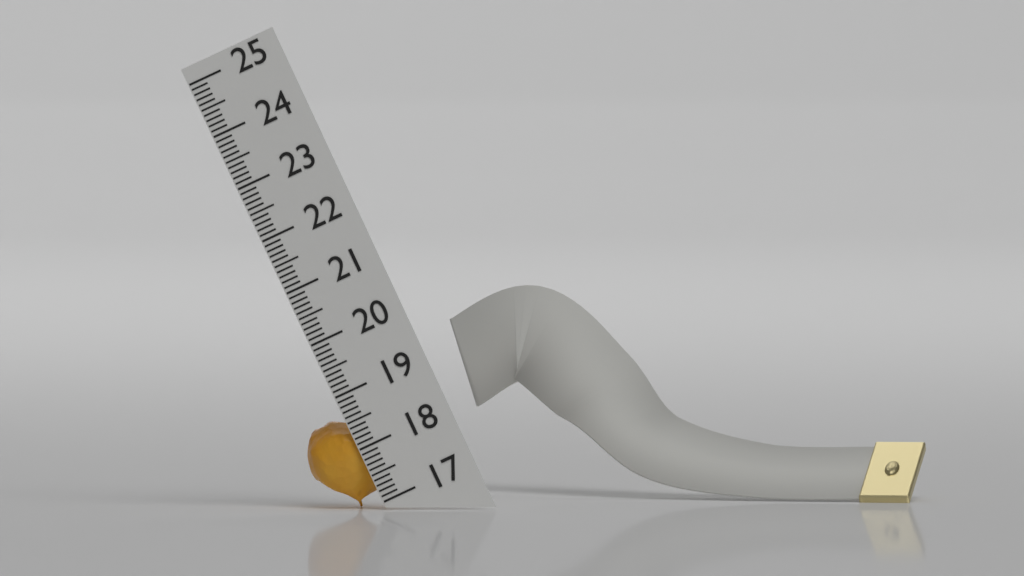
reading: 18.6 (no unit)
